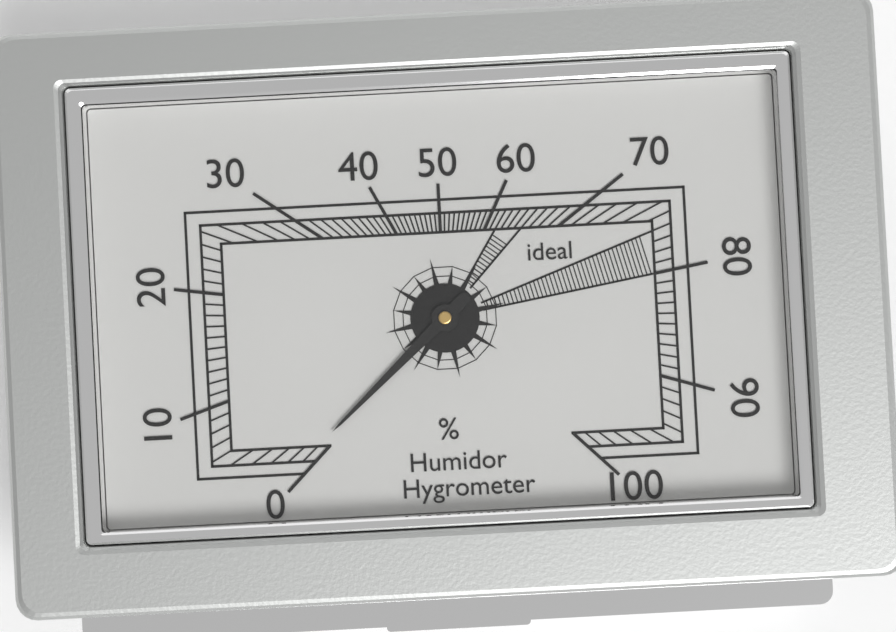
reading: 1 %
